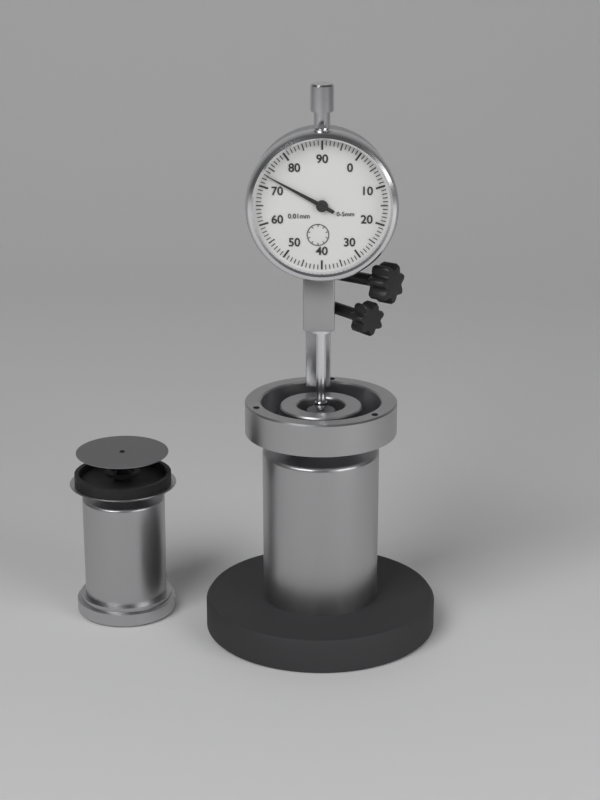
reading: 0.73 mm
